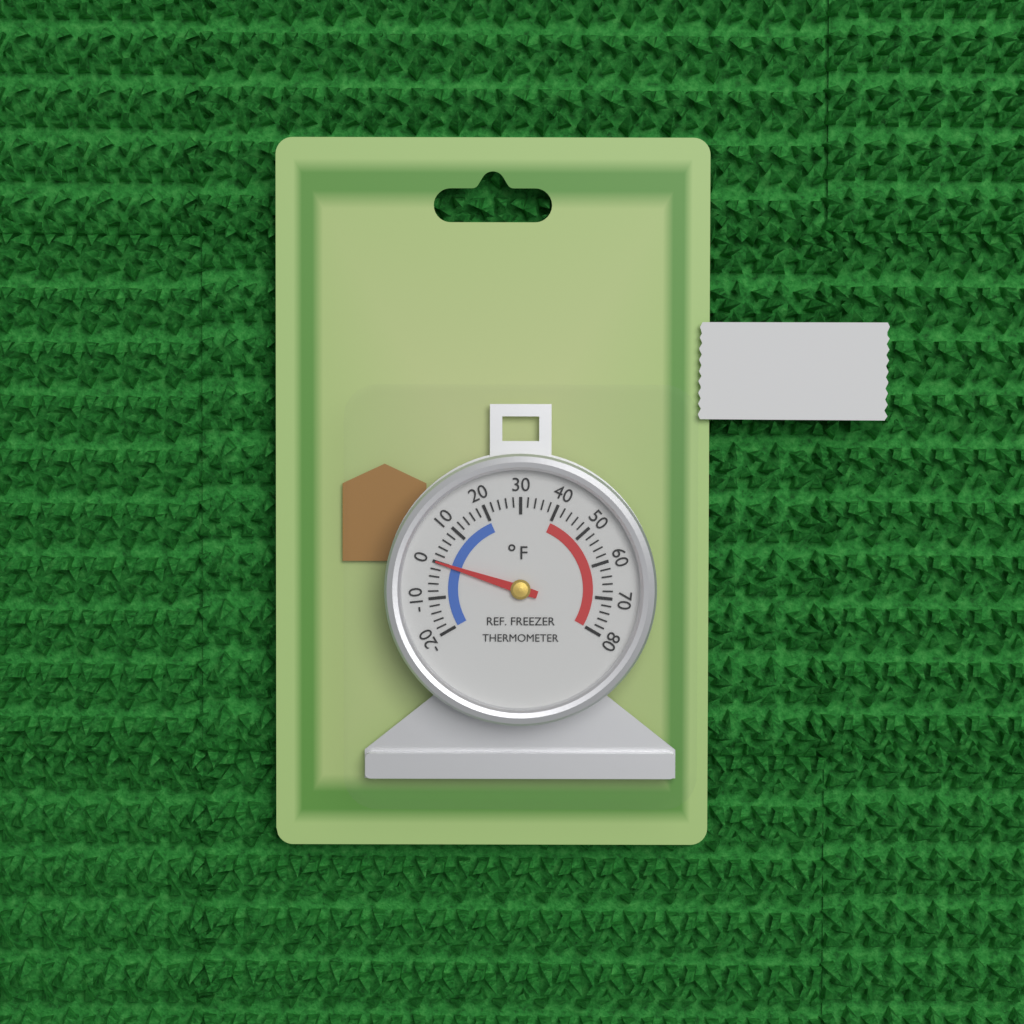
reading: 0 °F
